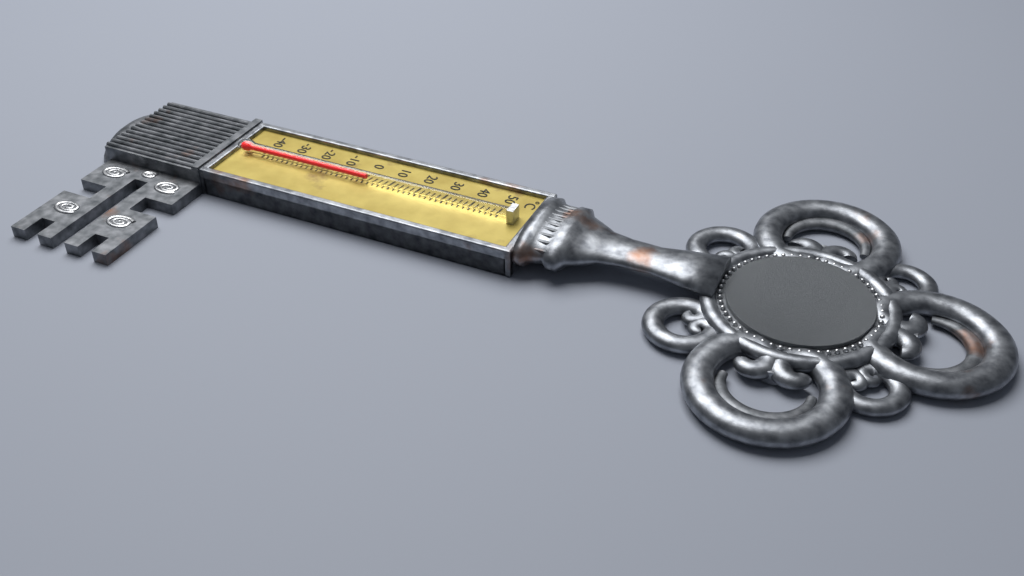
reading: 2 °C
